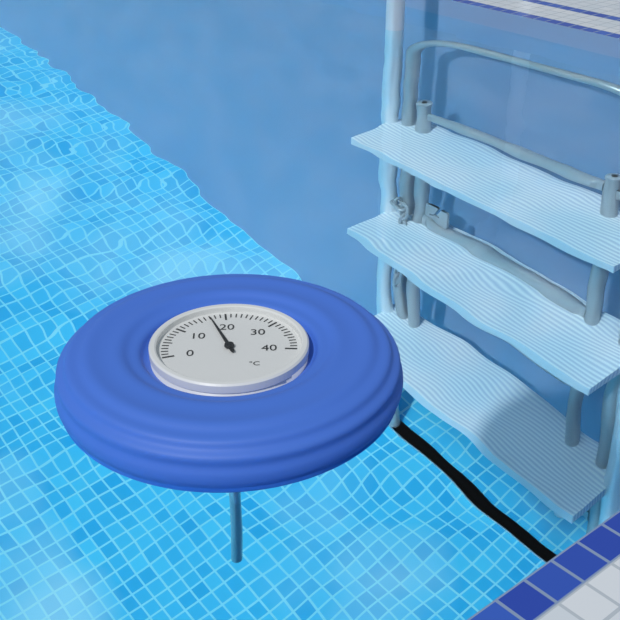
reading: 17 °C
